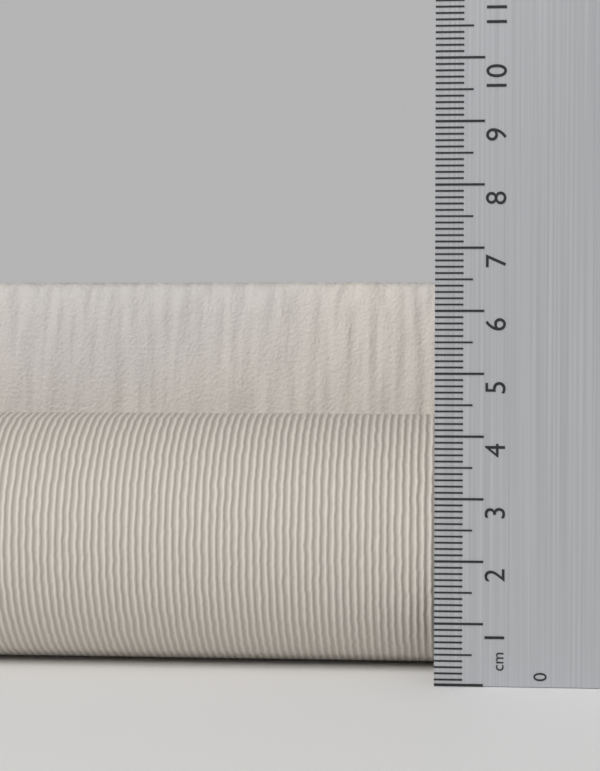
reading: 6.5 cm
